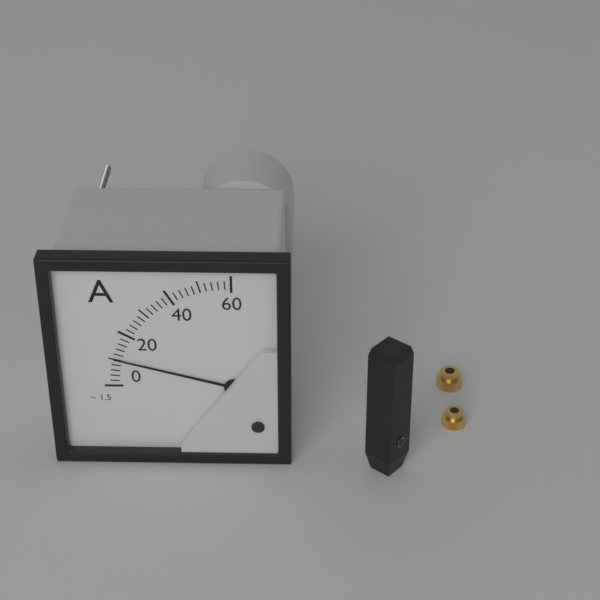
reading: 10 A
